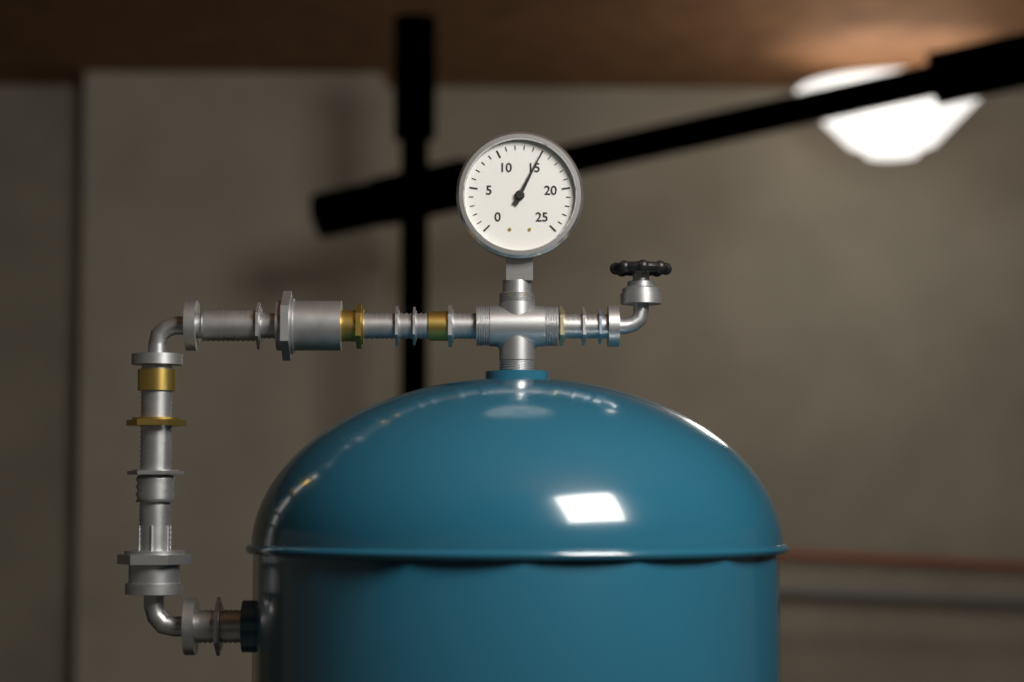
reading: 15 (no unit)
